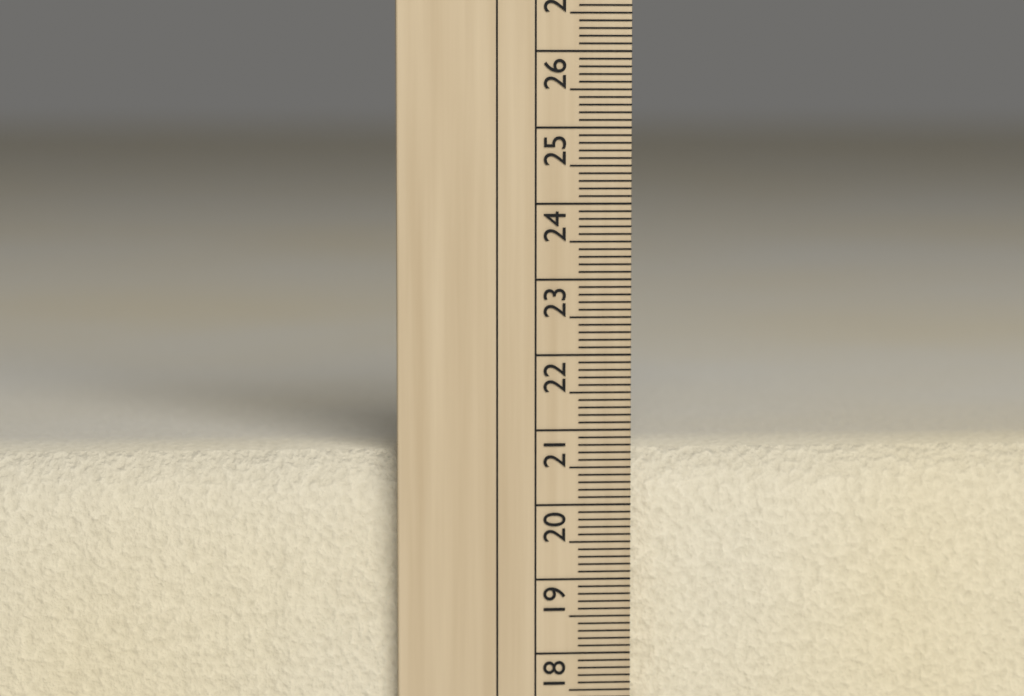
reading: 20.7 cm
